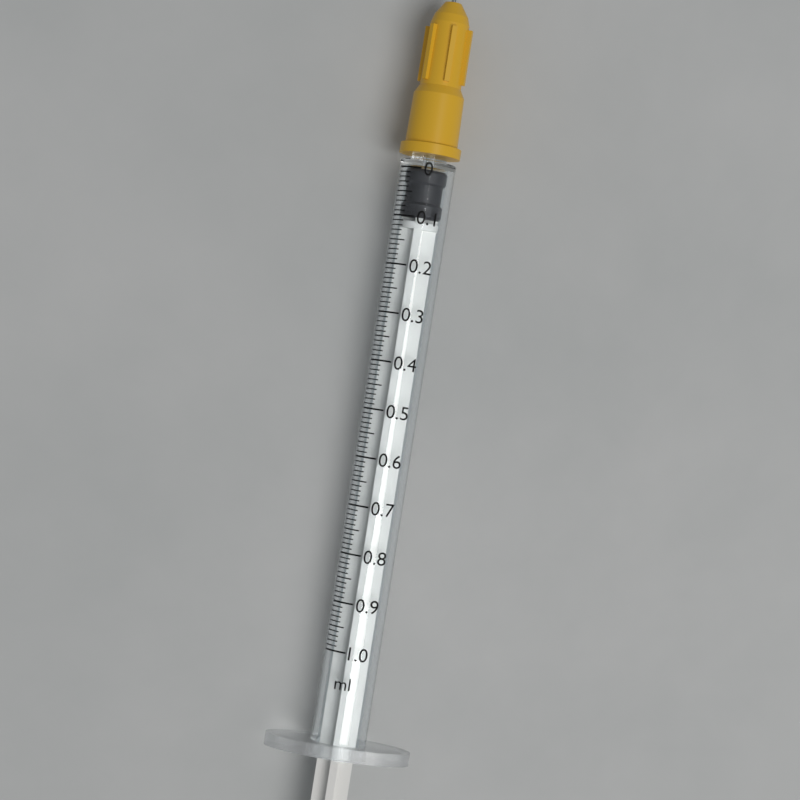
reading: 0.00 ml
